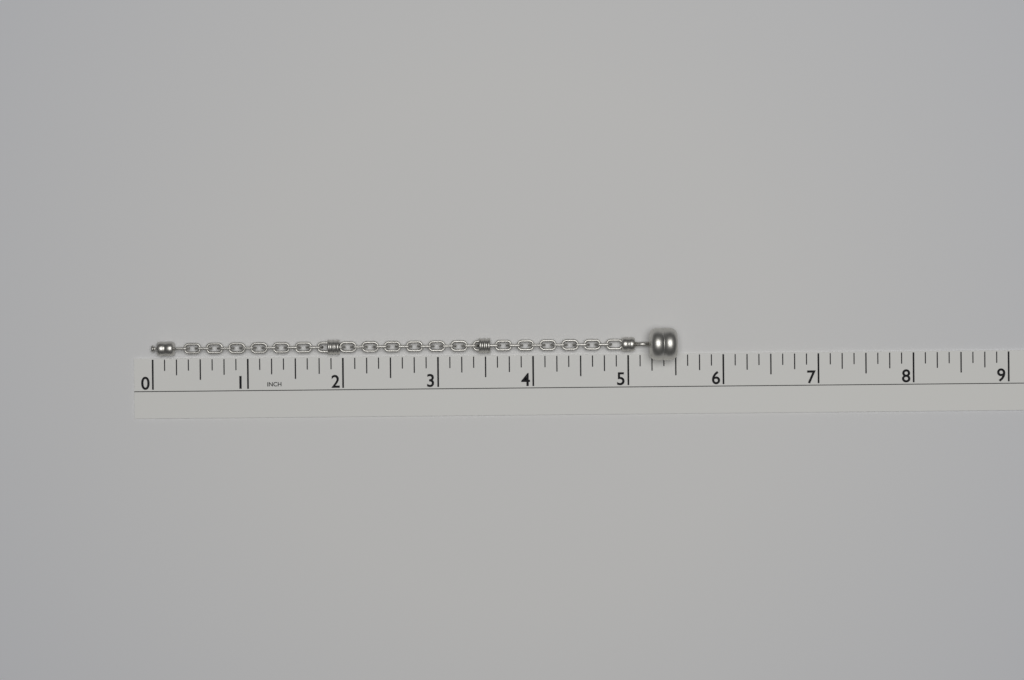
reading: 5.500 in
